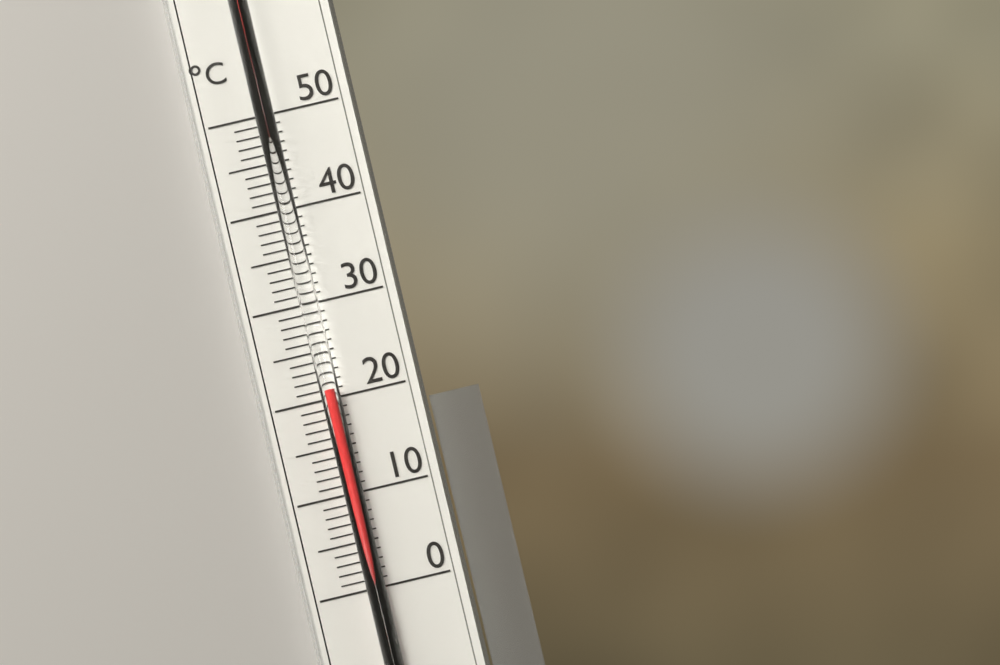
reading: 21 °C
